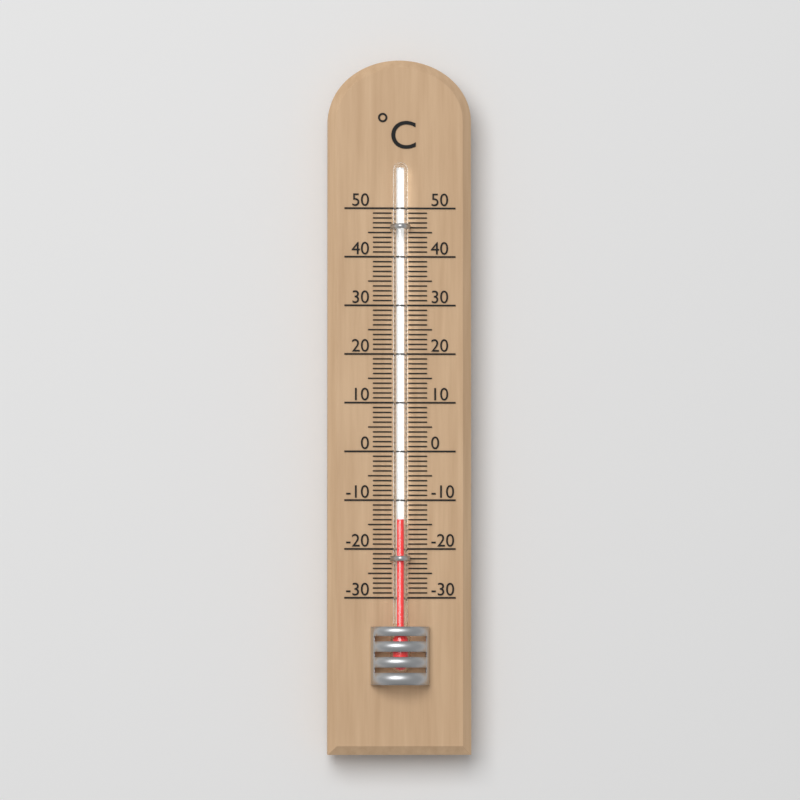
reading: -14 °C
